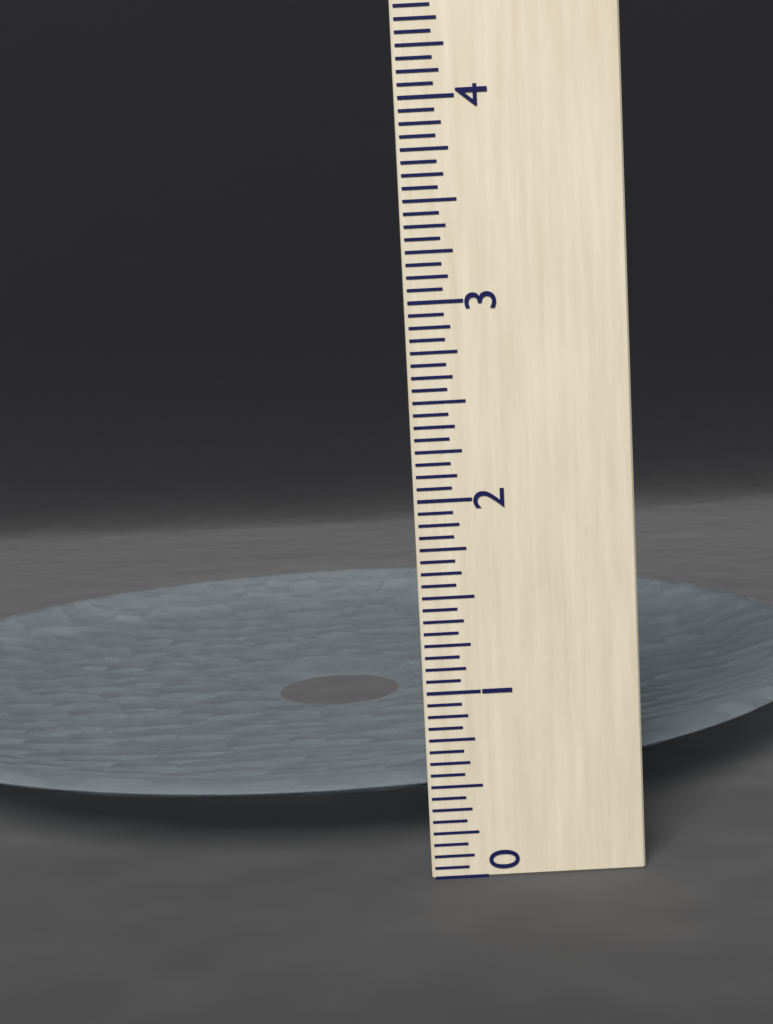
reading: 0.5000 (no unit)
